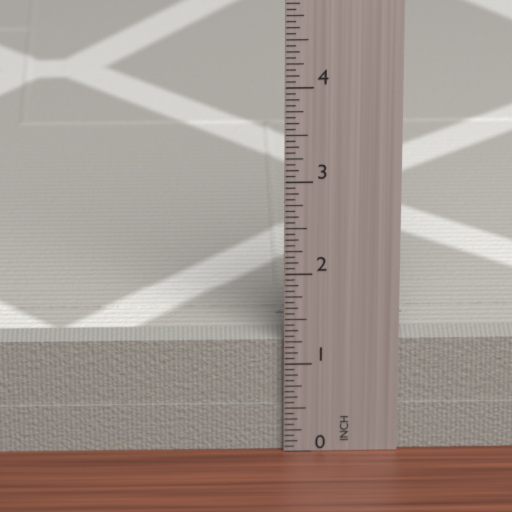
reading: 1.2500 in
